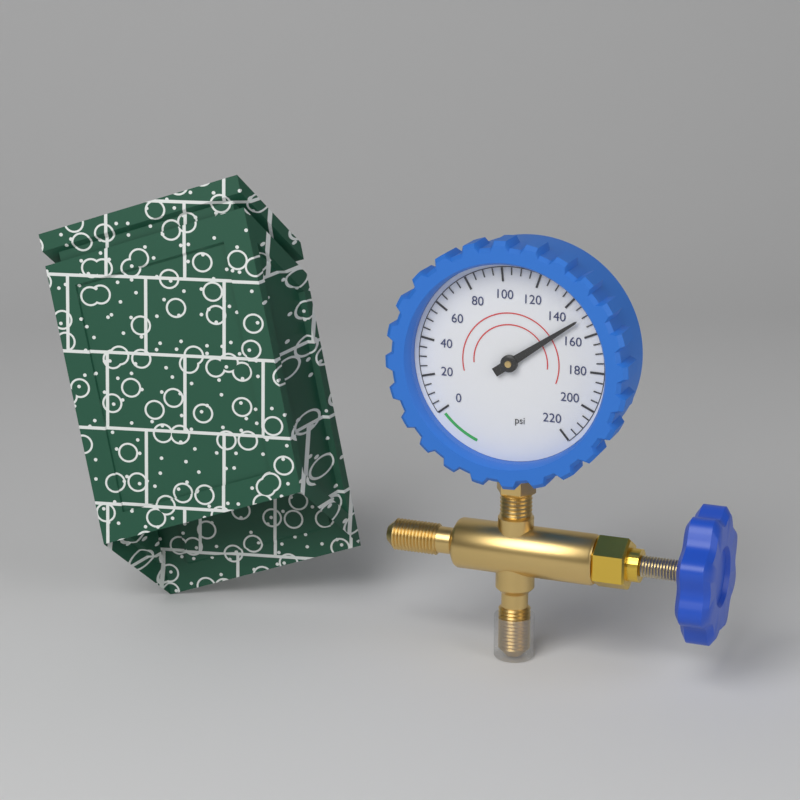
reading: 150 psi
